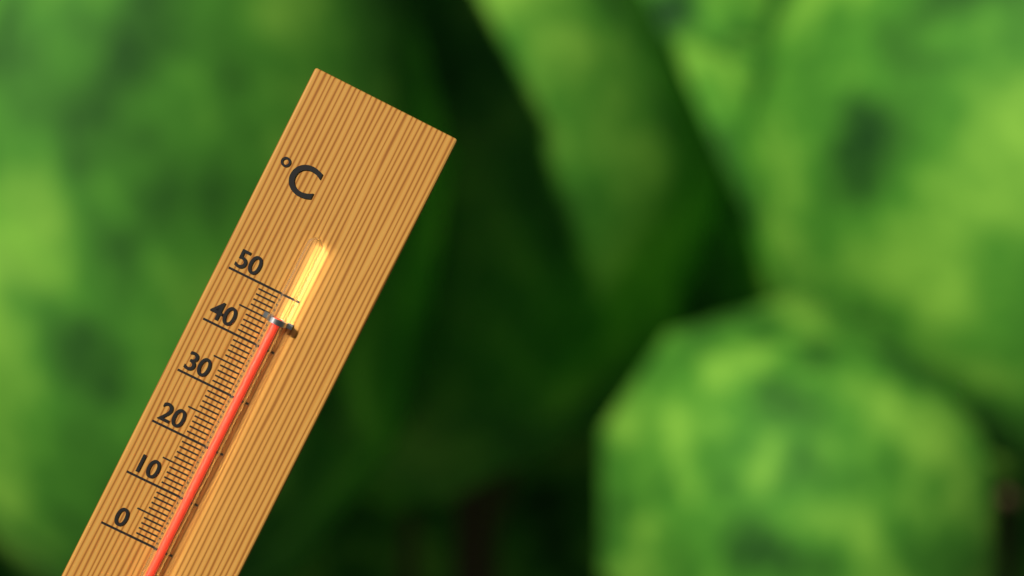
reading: 46 °C
